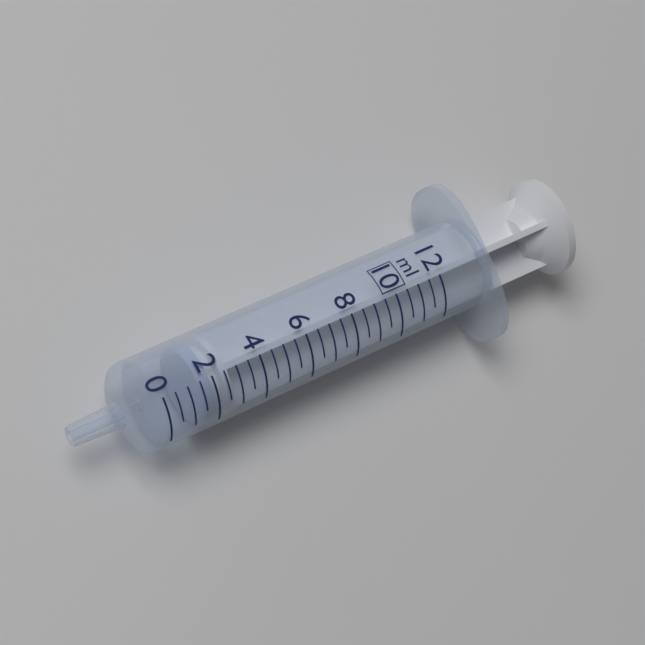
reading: 1.5 ml
